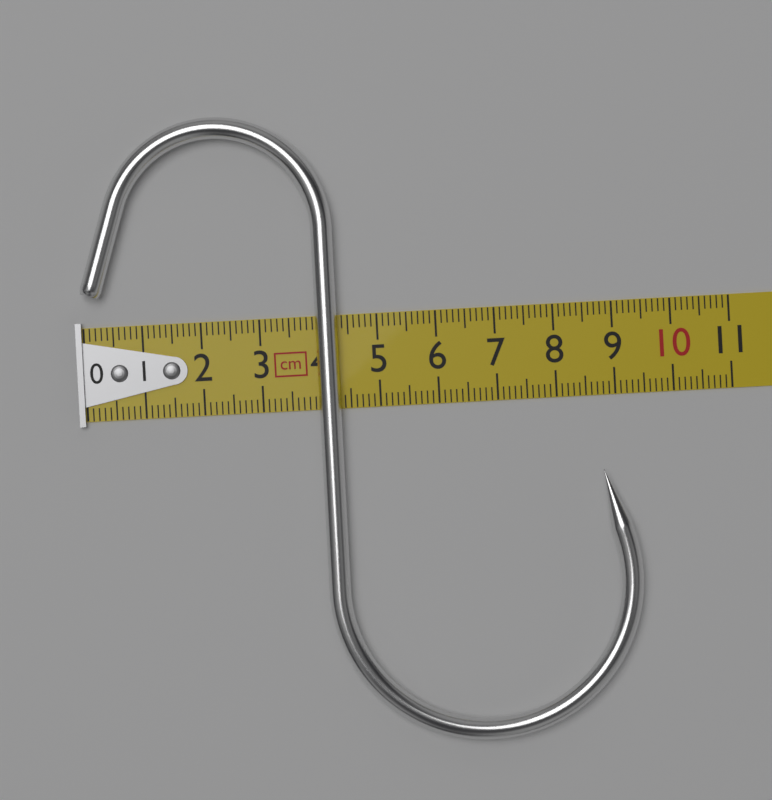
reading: 9.3 cm
